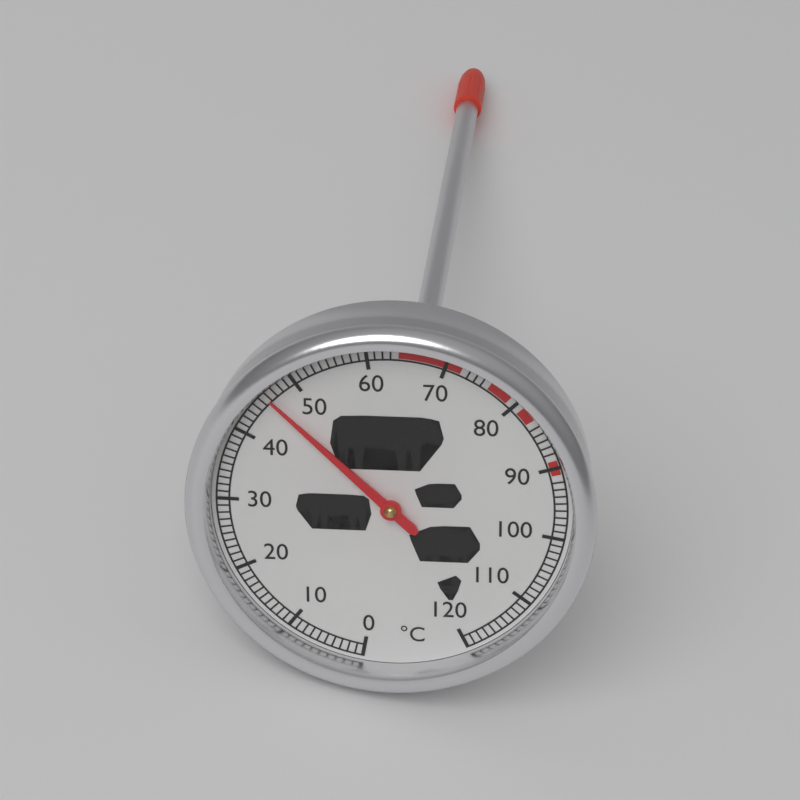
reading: 46 °C
